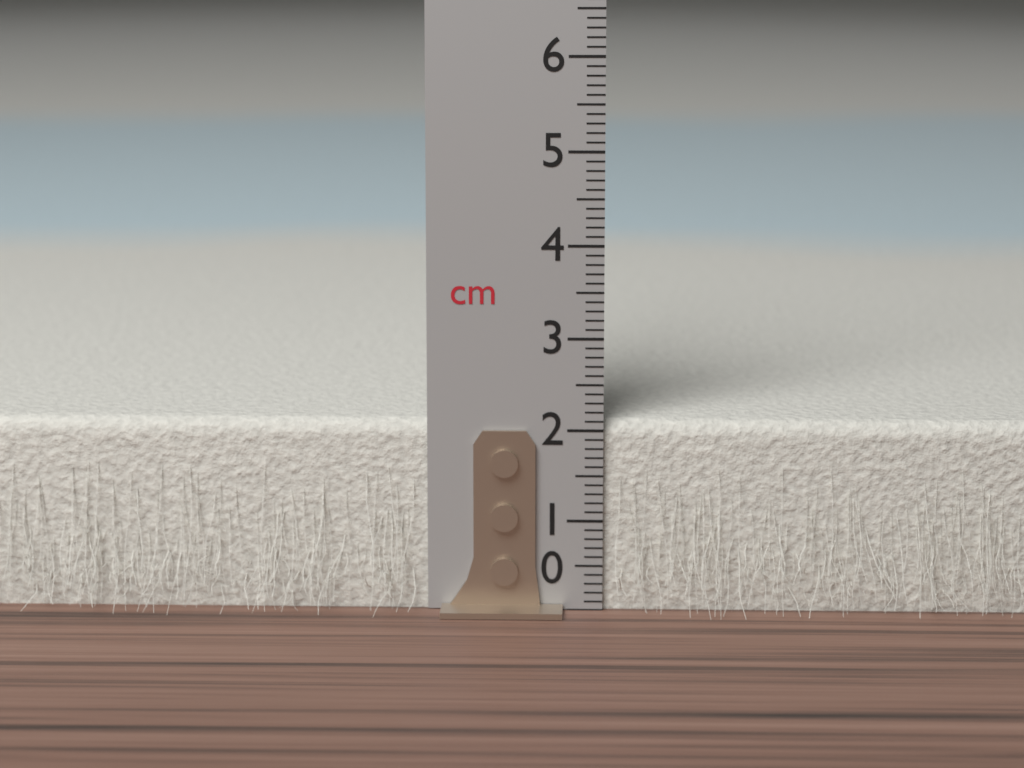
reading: 2.1 cm
